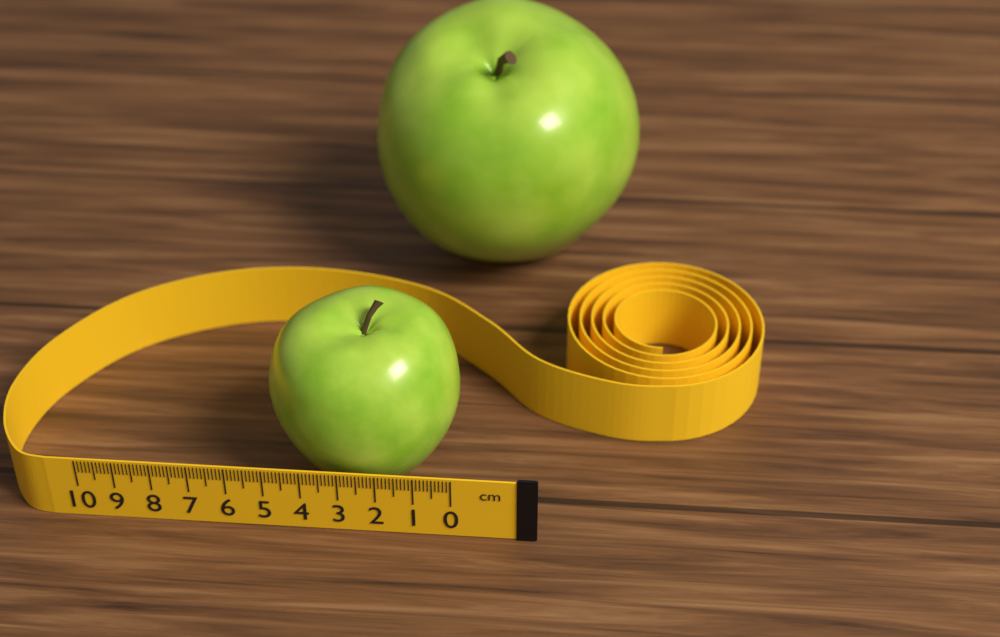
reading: 5.2 cm
